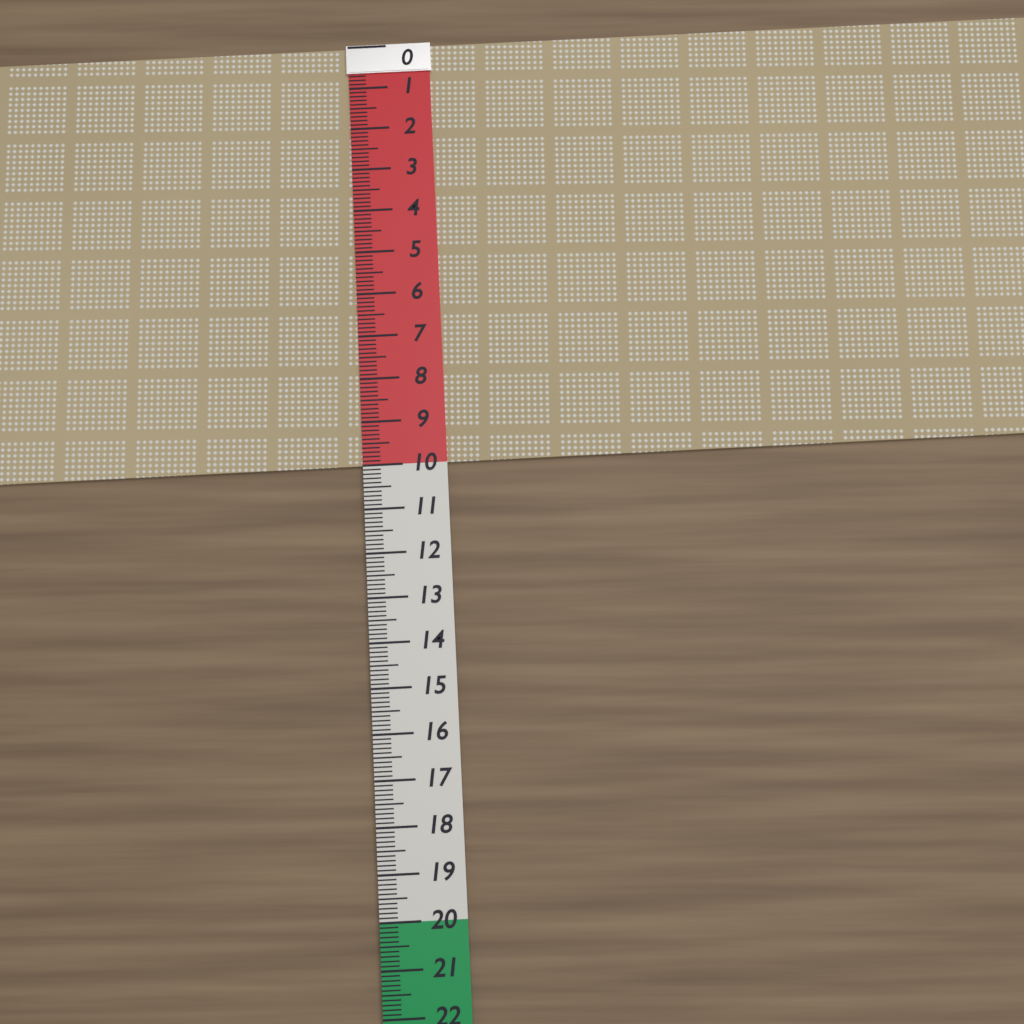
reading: 10.0 (no unit)
